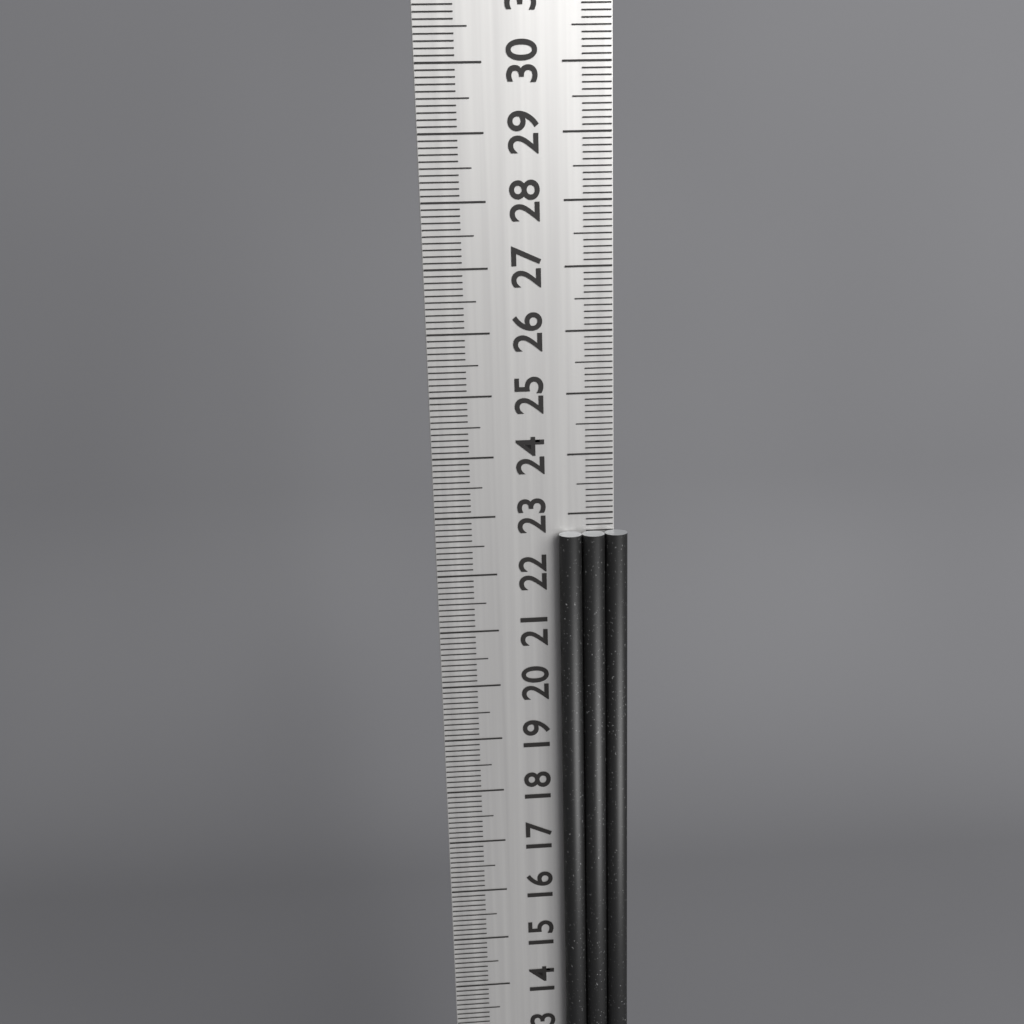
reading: 22.7 cm
